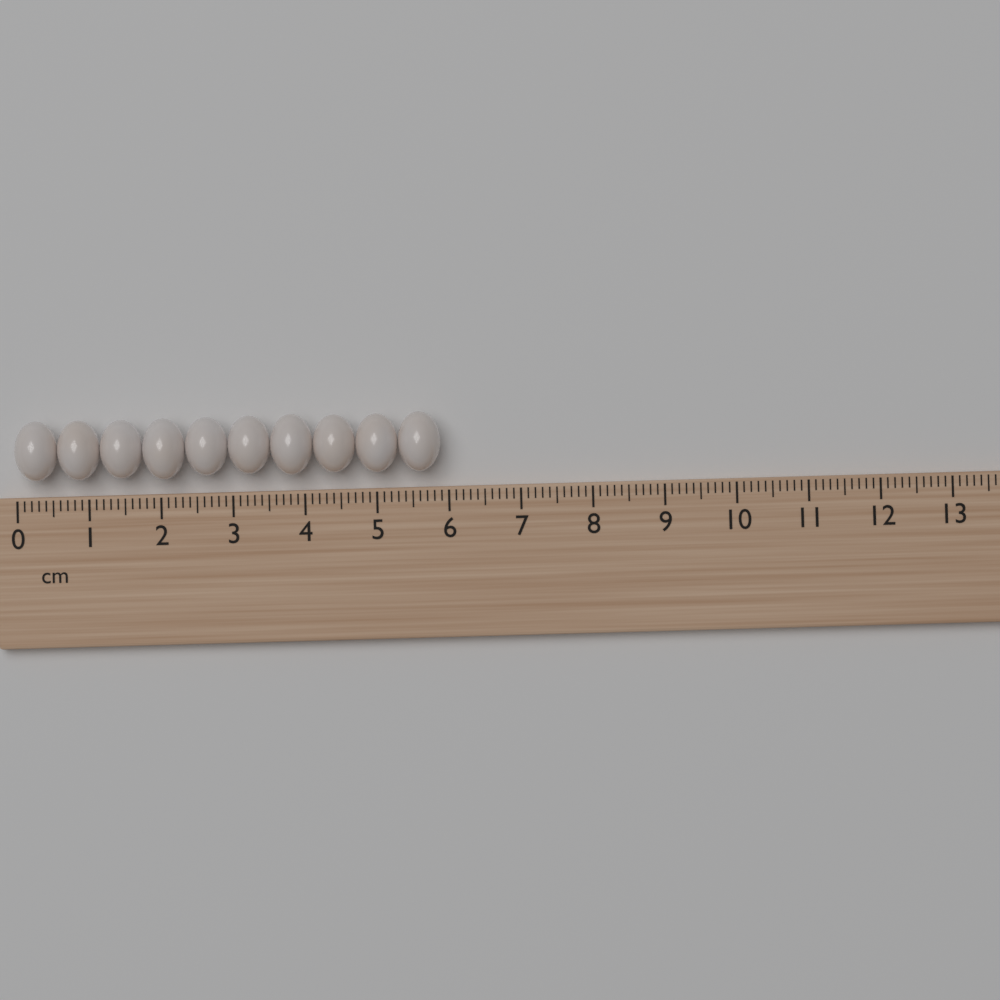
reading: 5.9 cm
